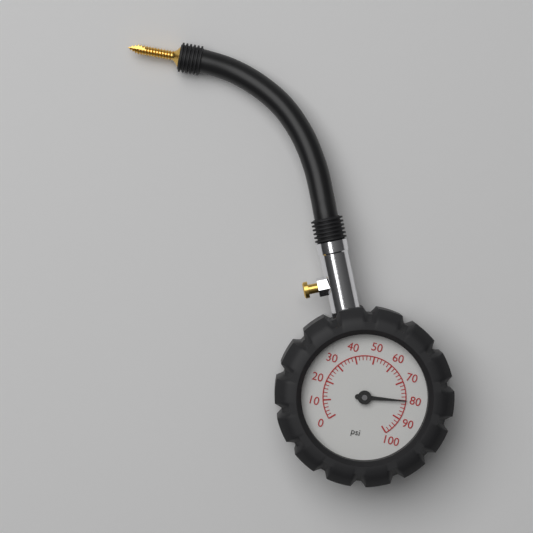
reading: 80 psi
